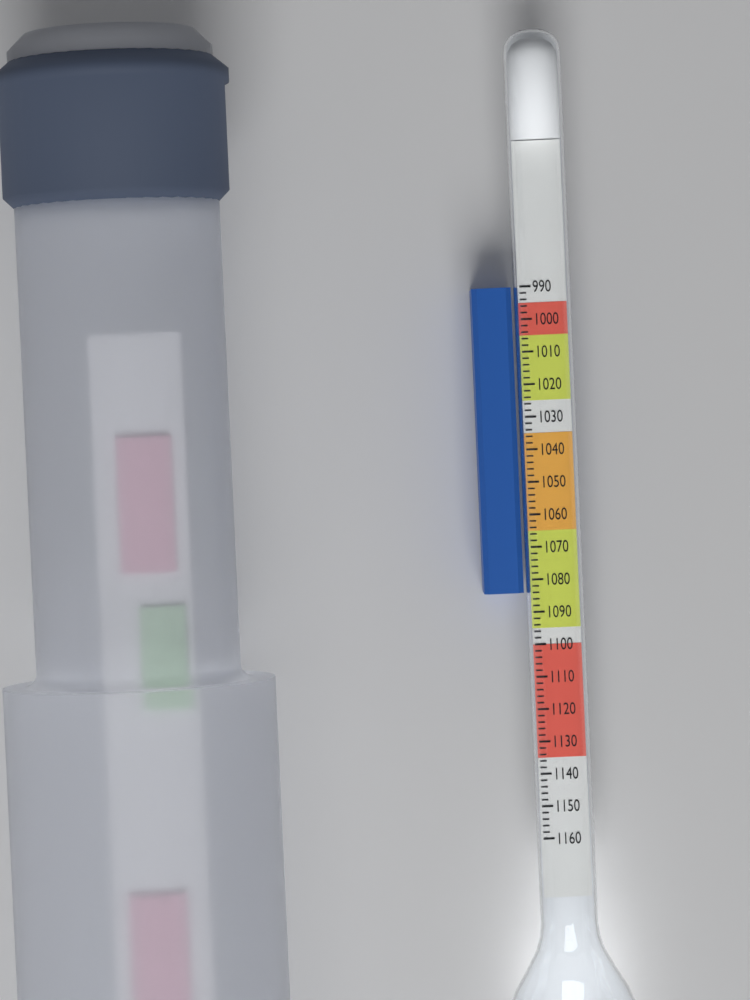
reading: 1084 (no unit)
